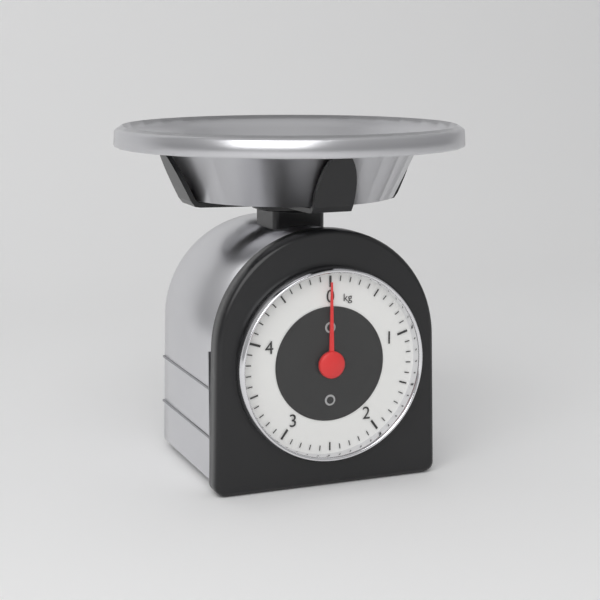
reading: 0.0 kg
